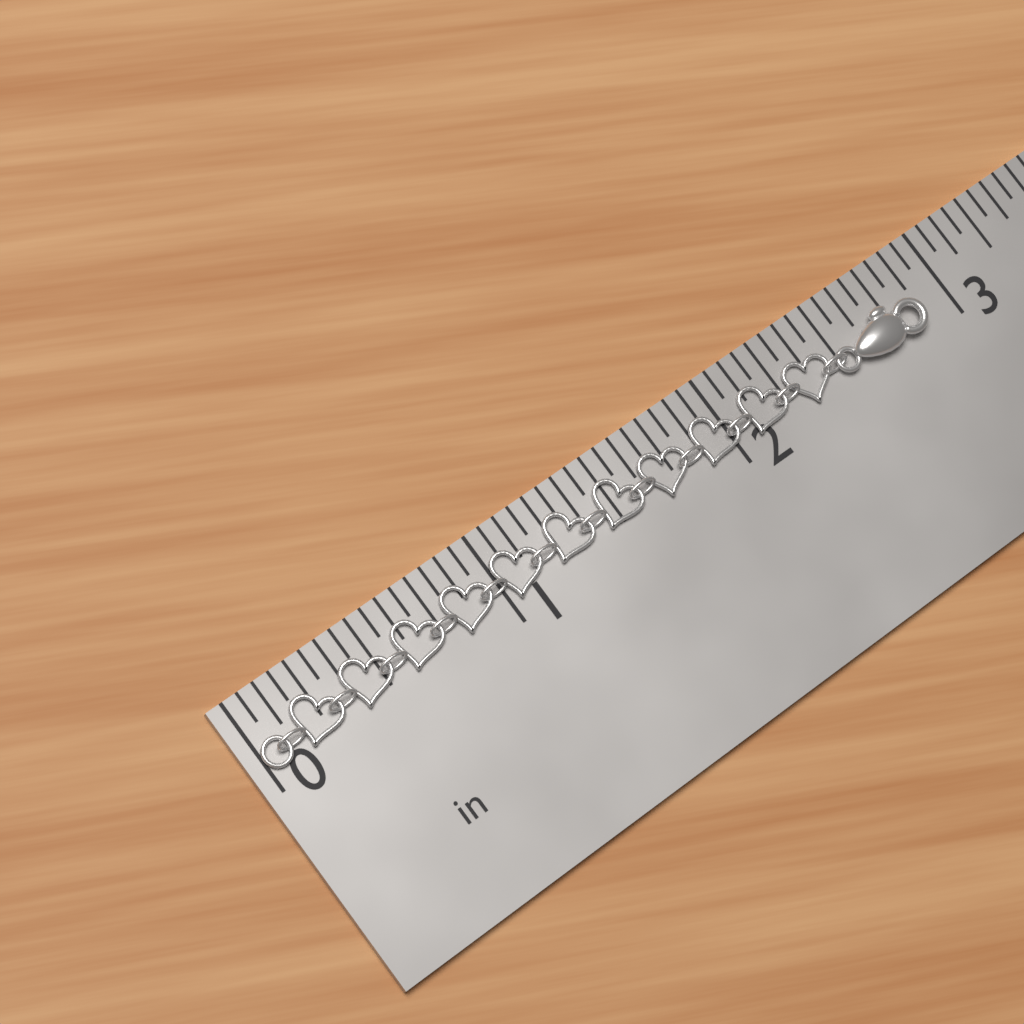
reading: 2.8750 in
